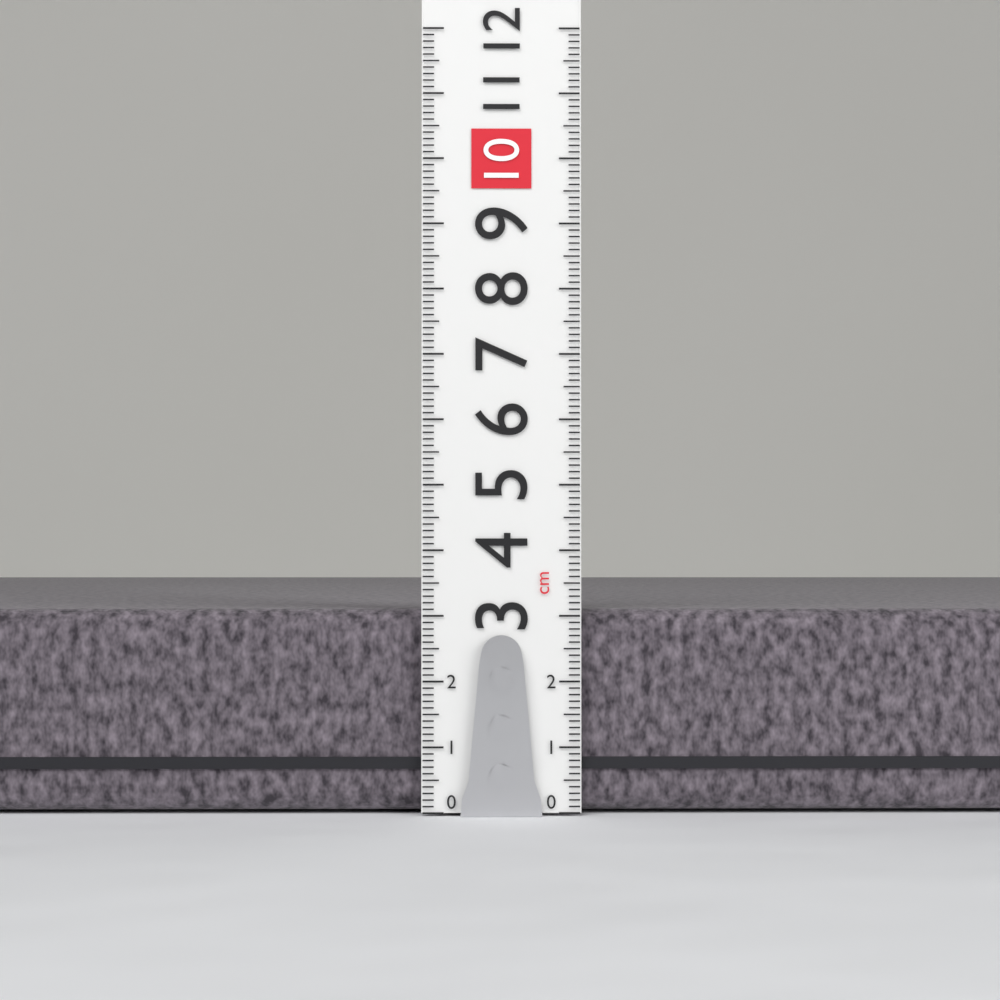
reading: 3.1 cm
